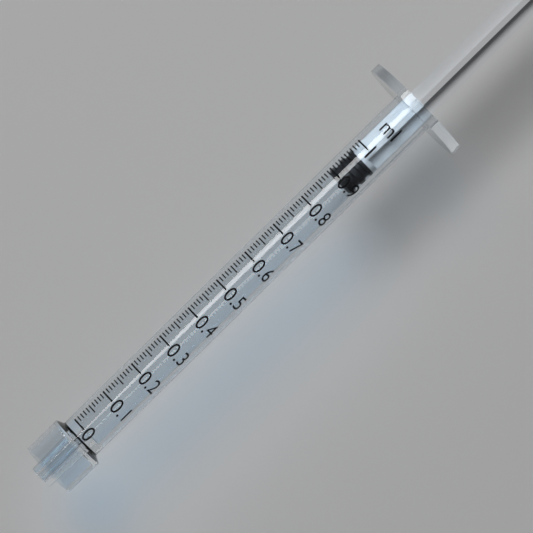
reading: 0.89 ml
